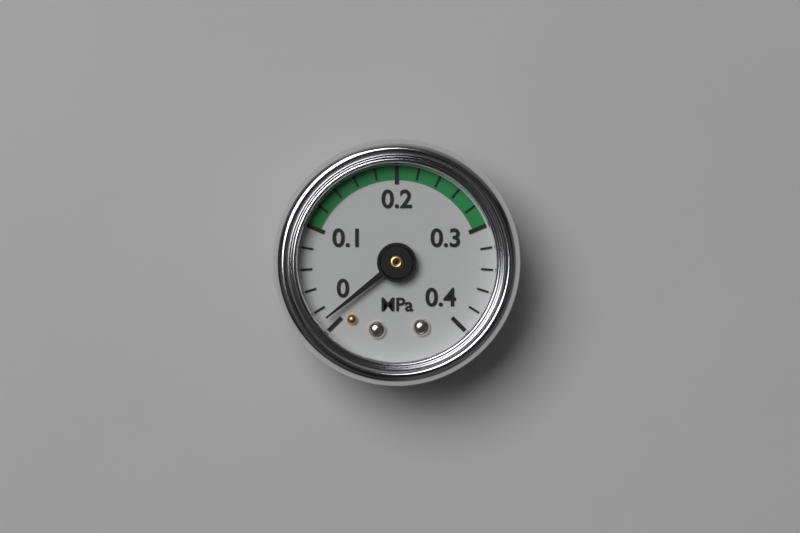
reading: 0.01 MPa
